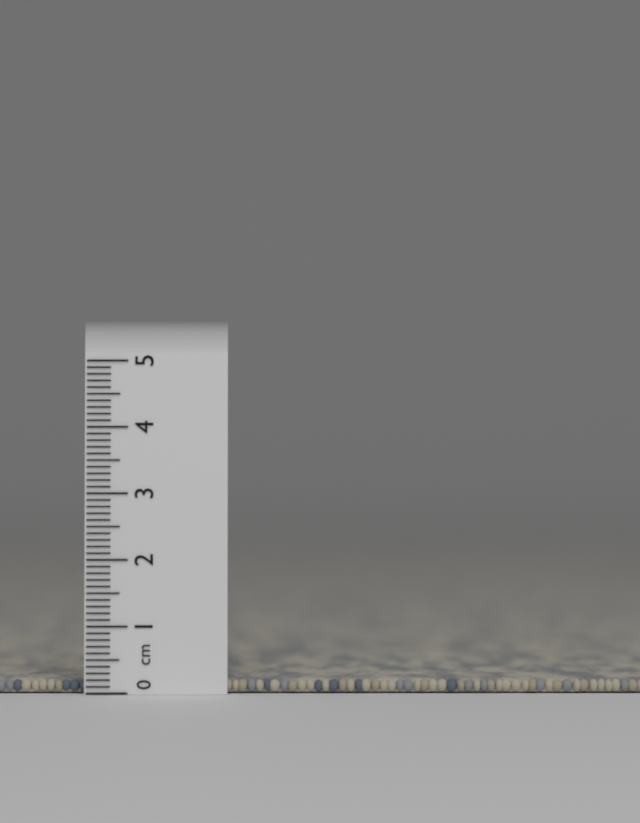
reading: 0.2 cm
